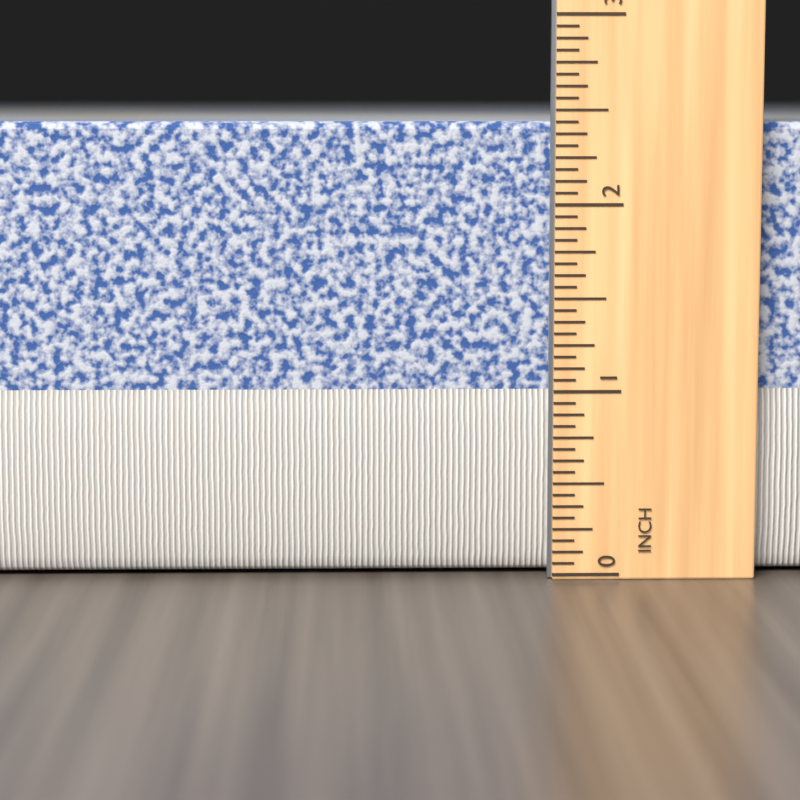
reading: 2.4375 in
